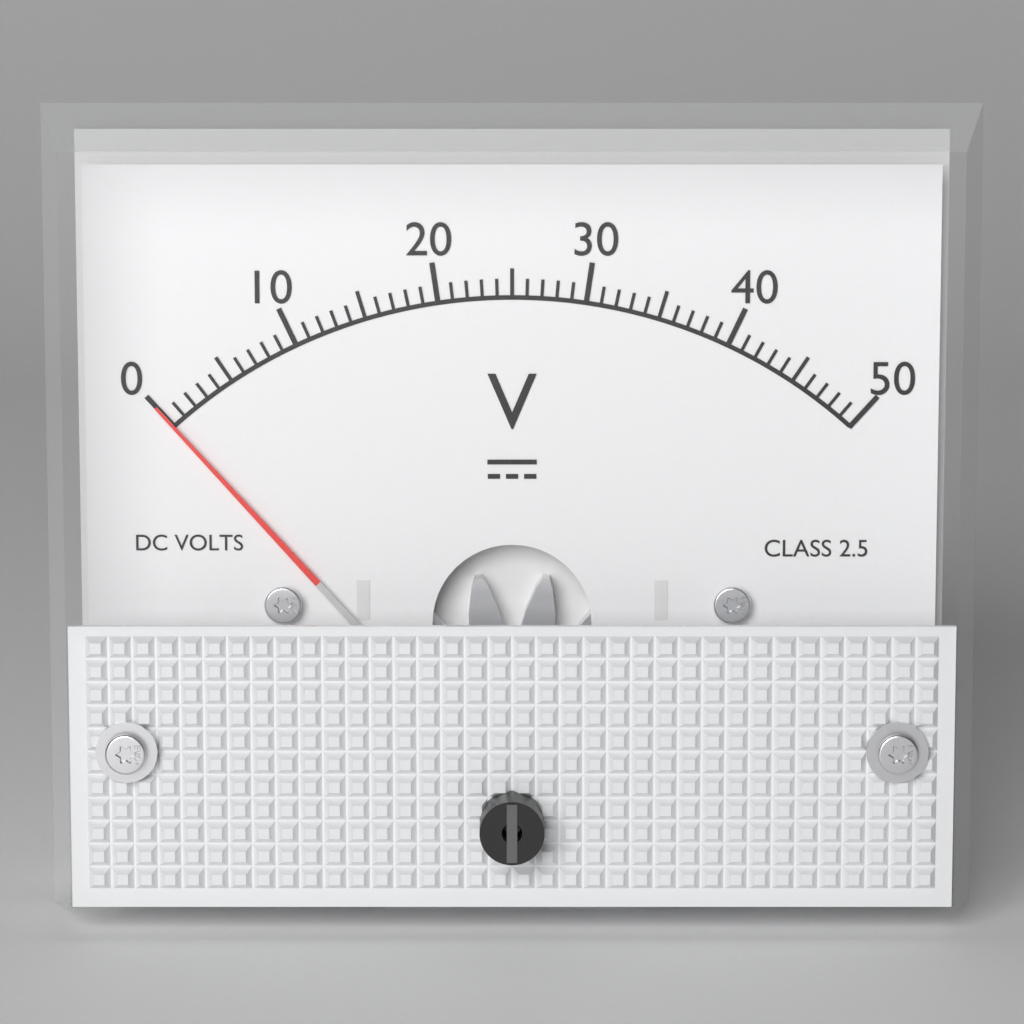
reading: 0 V
